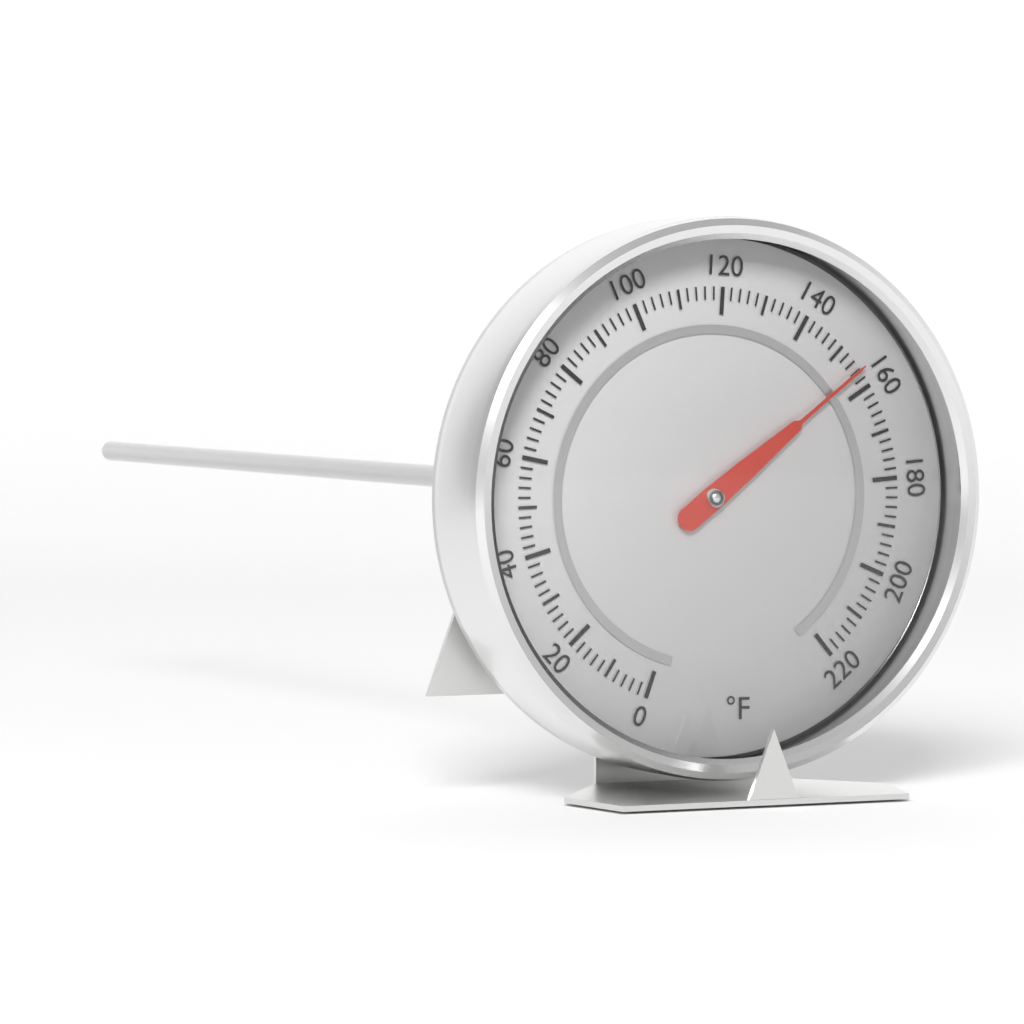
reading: 156 °F
